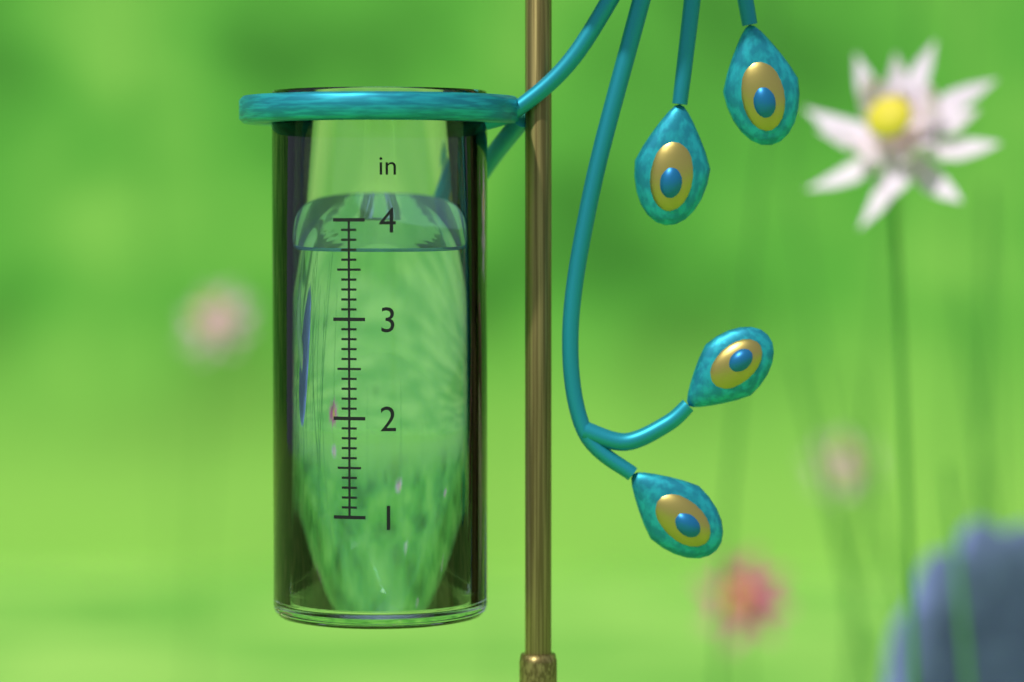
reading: 3.7 in
